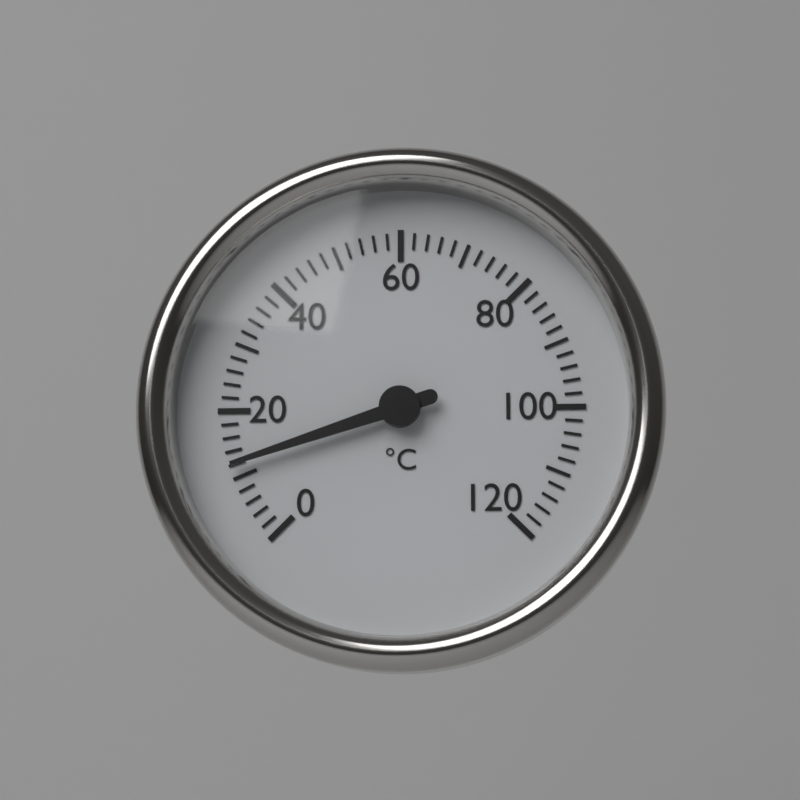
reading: 12 °C
